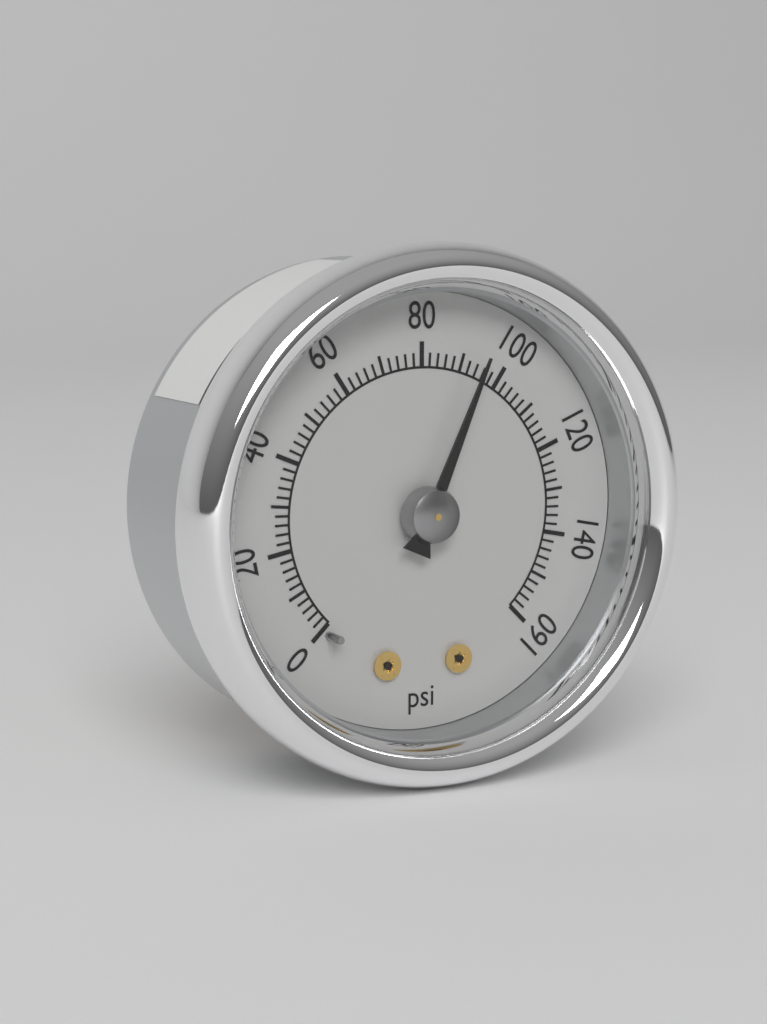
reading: 94 psi
